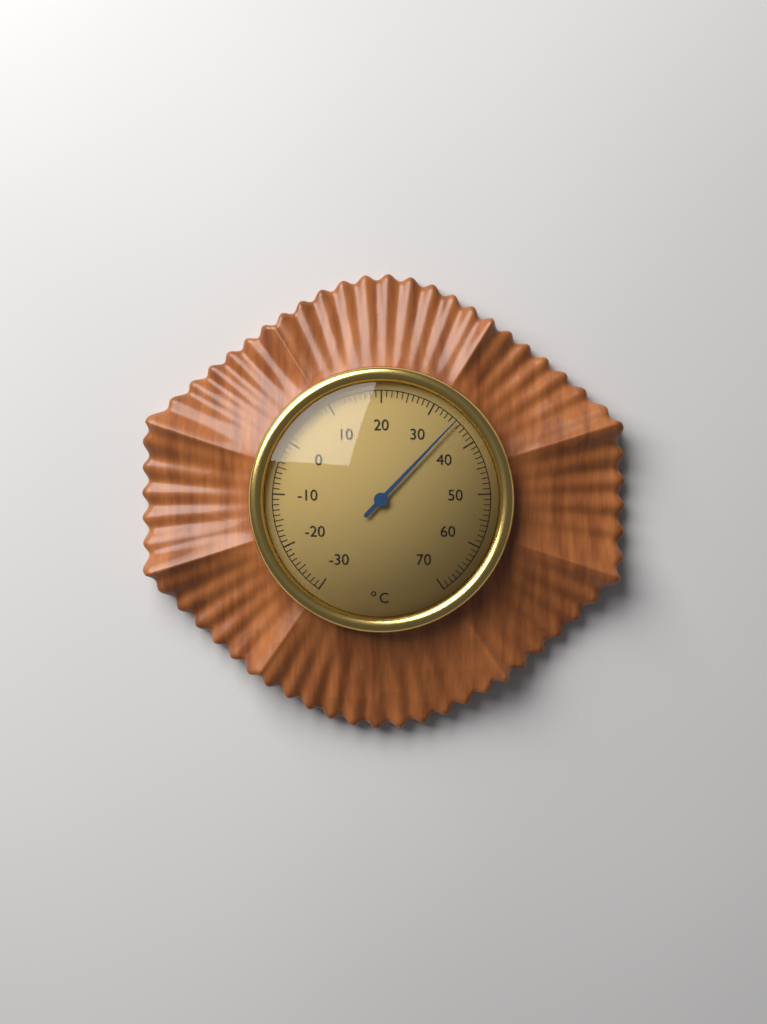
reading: 35 °C
